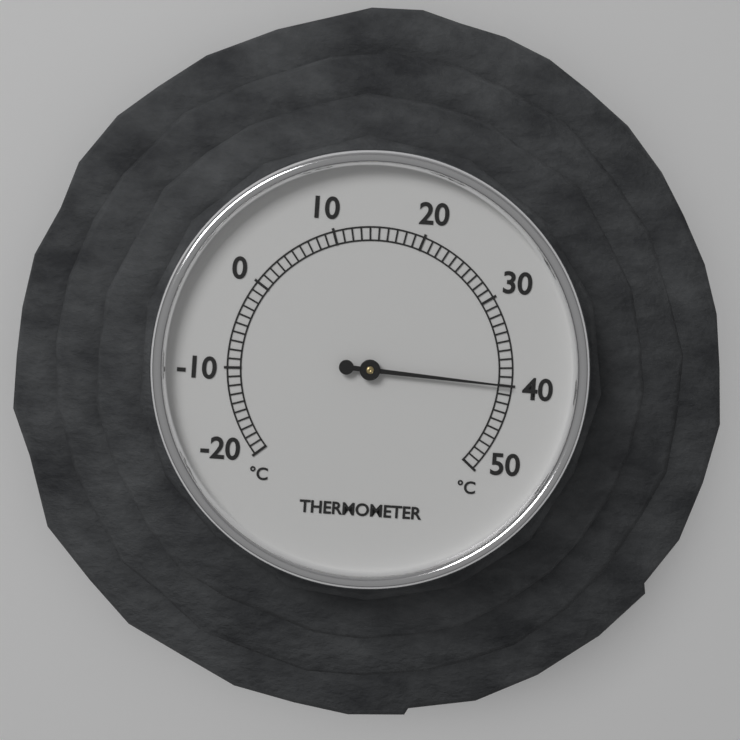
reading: 40 °C
